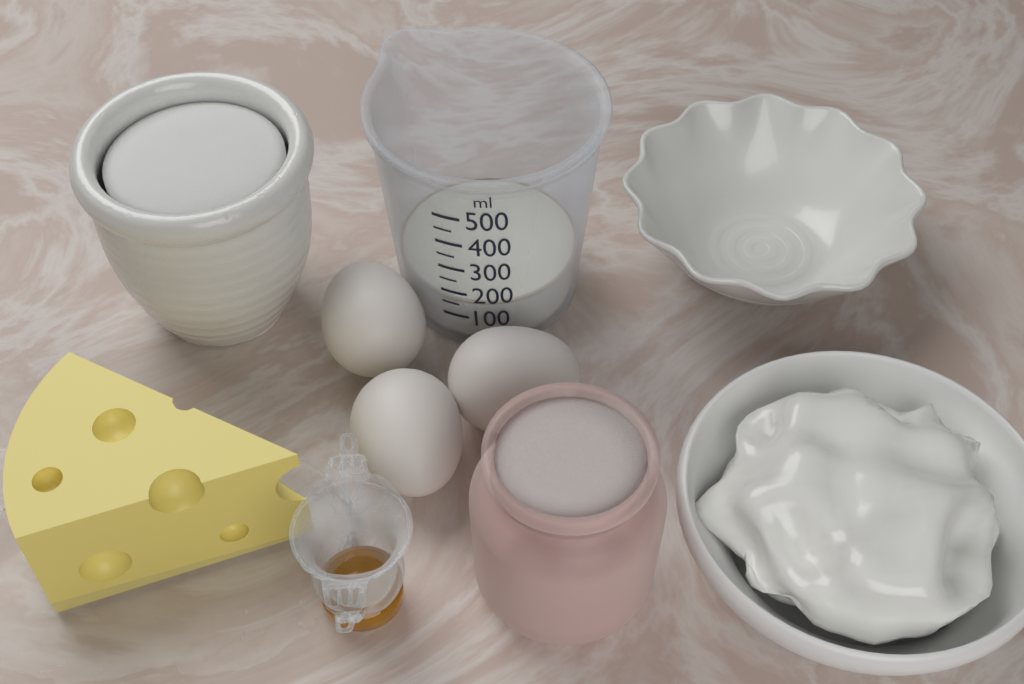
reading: 150 ml
